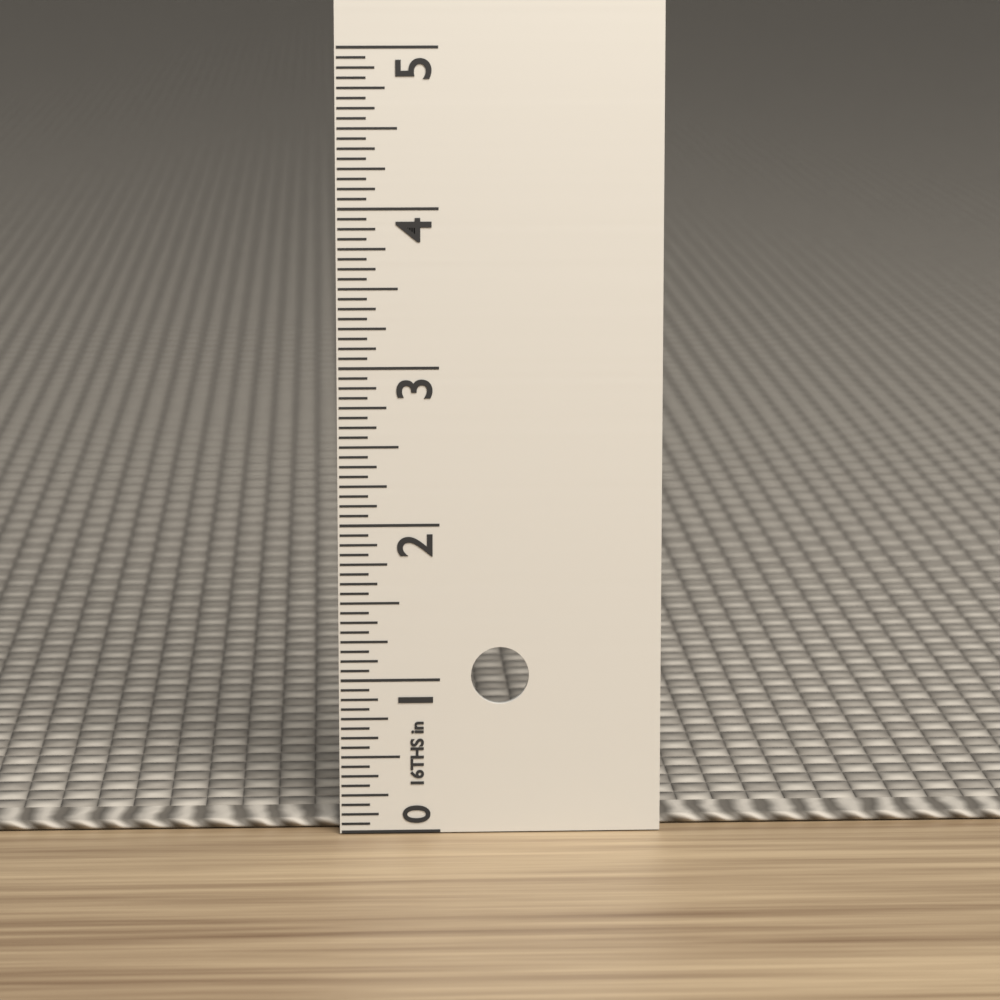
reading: 0.0625 in
